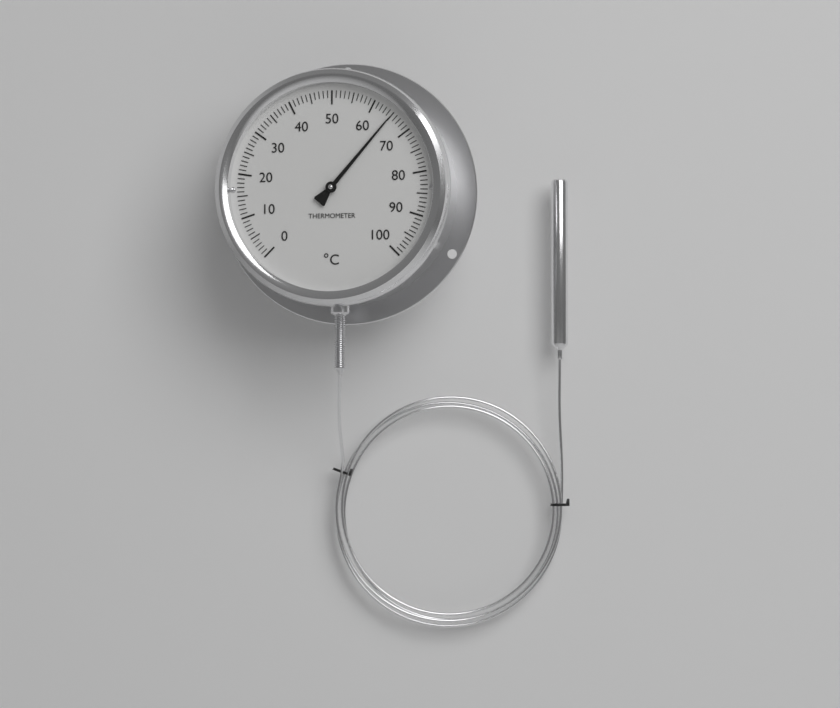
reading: 65 °C
